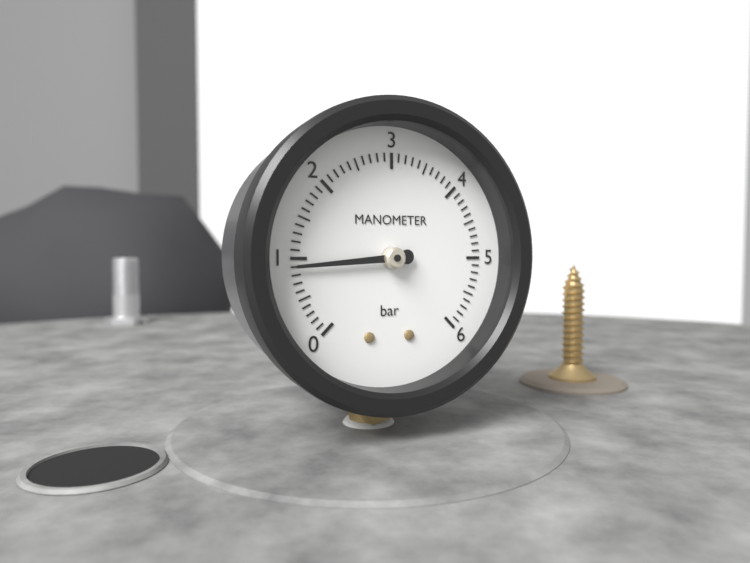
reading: 0.9 bar
